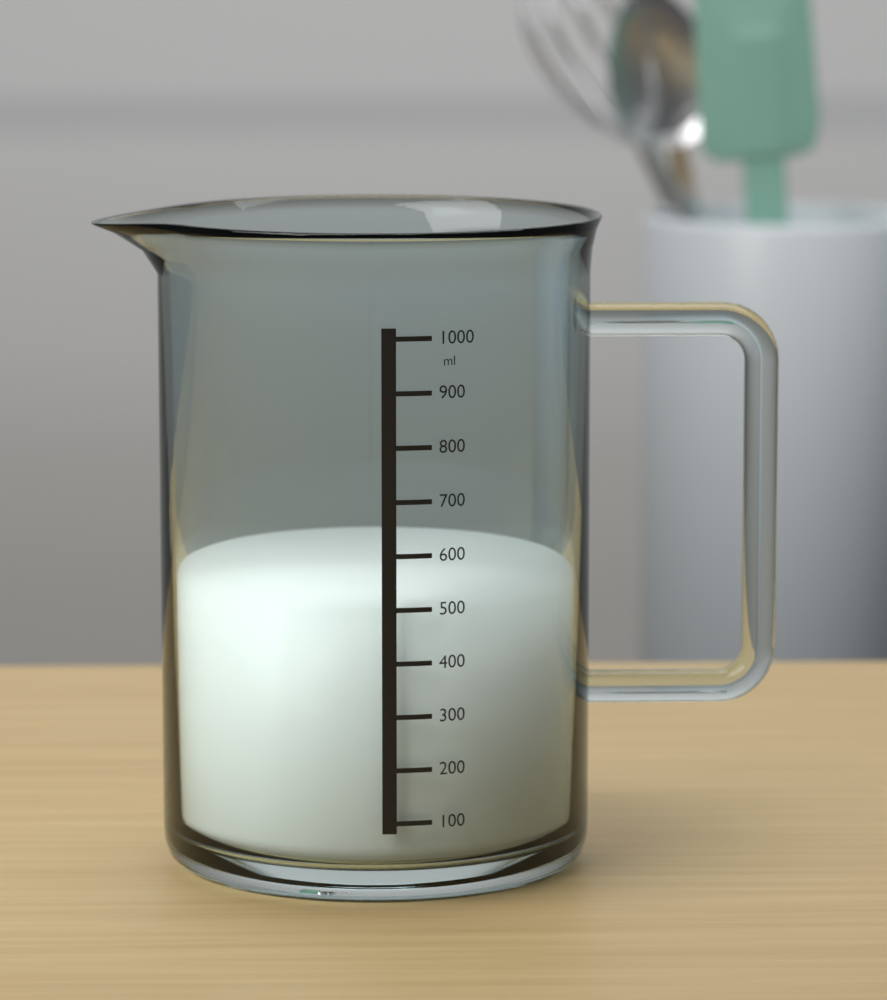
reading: 500 ml
